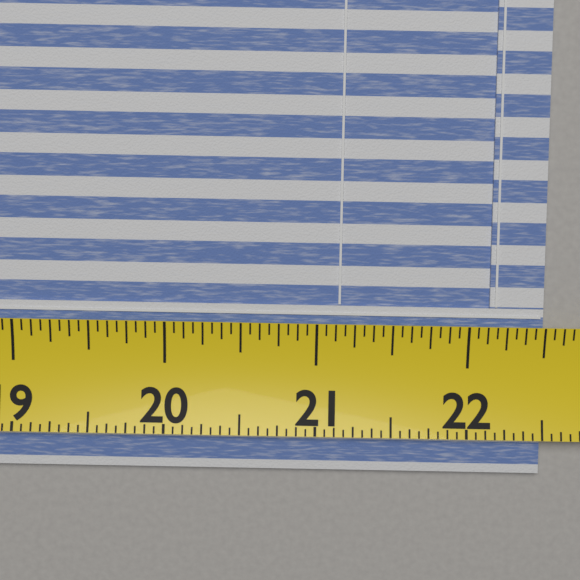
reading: 22.5000 (no unit)
